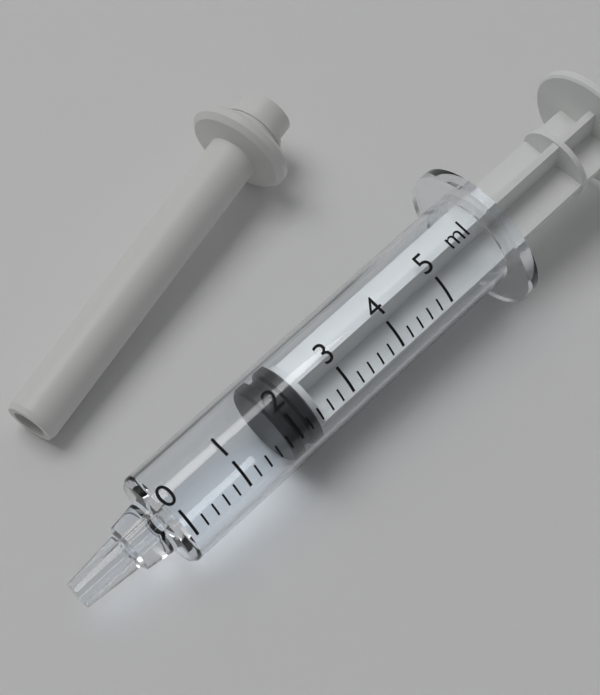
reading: 1.8 ml
